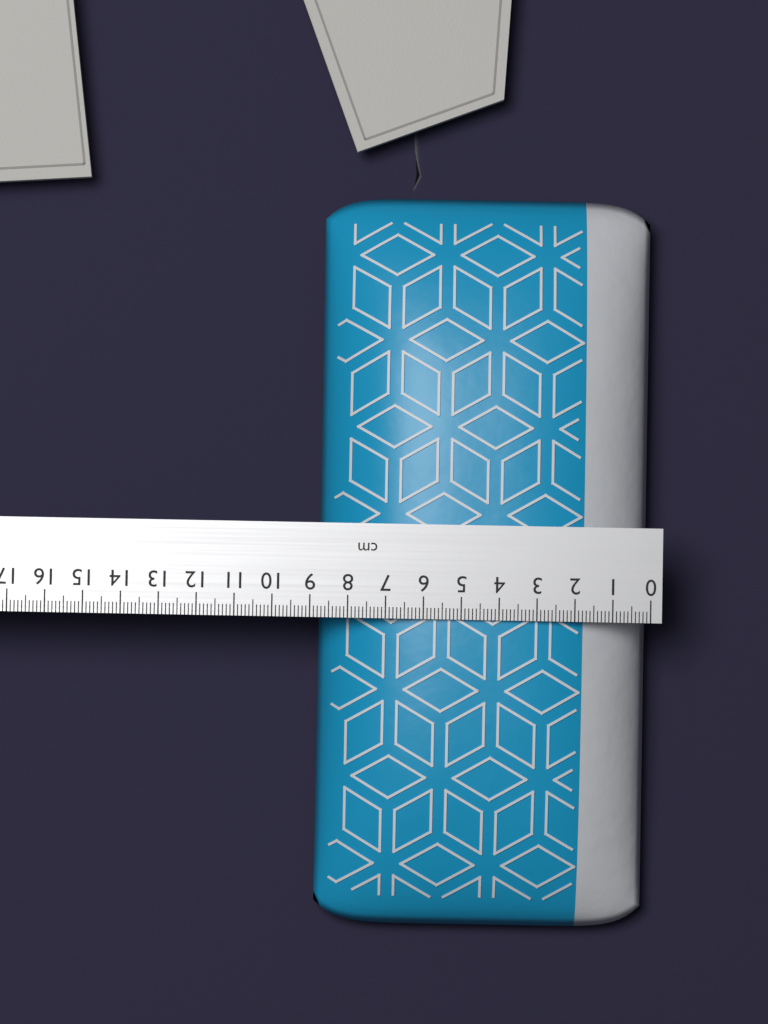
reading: 8.8 cm
